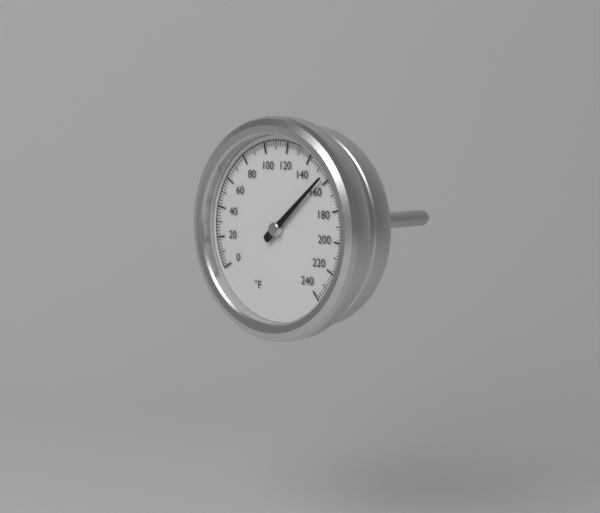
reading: 156 °F
